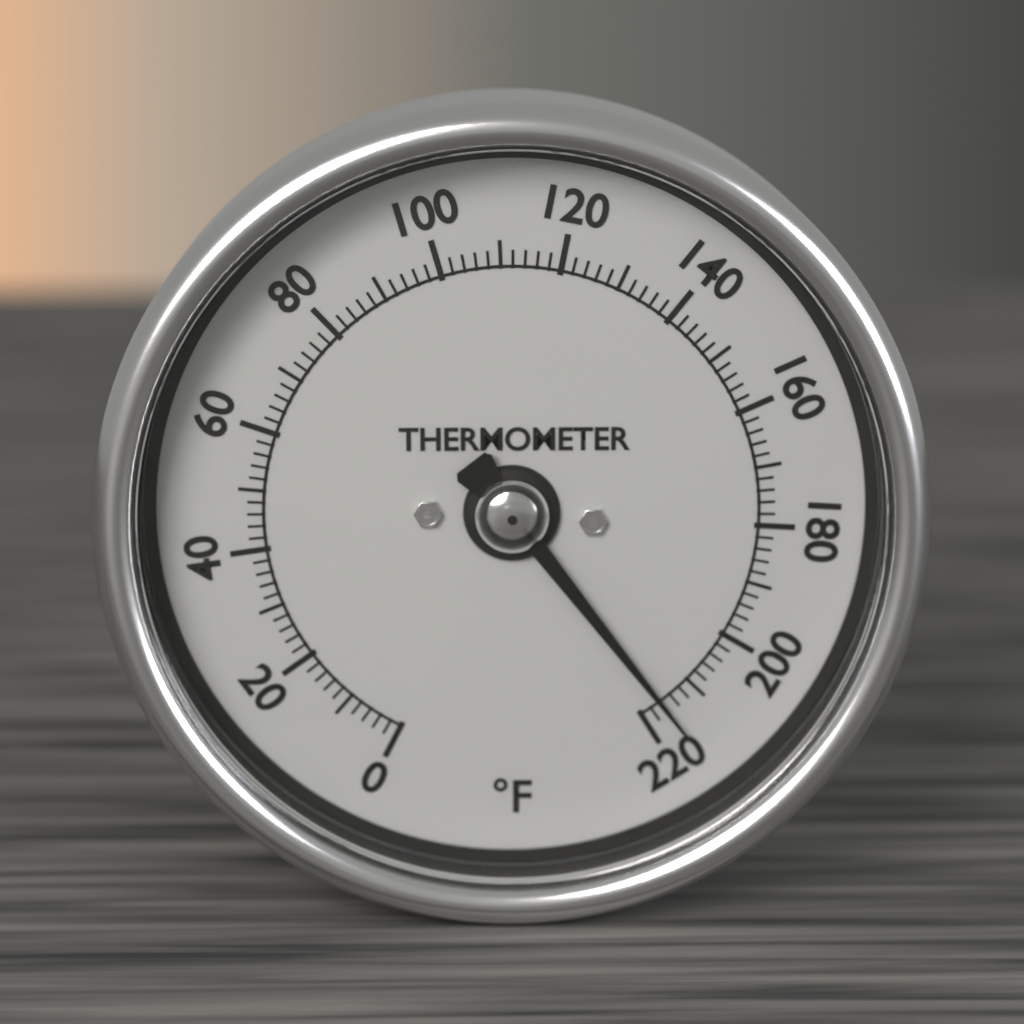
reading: 216 °F
